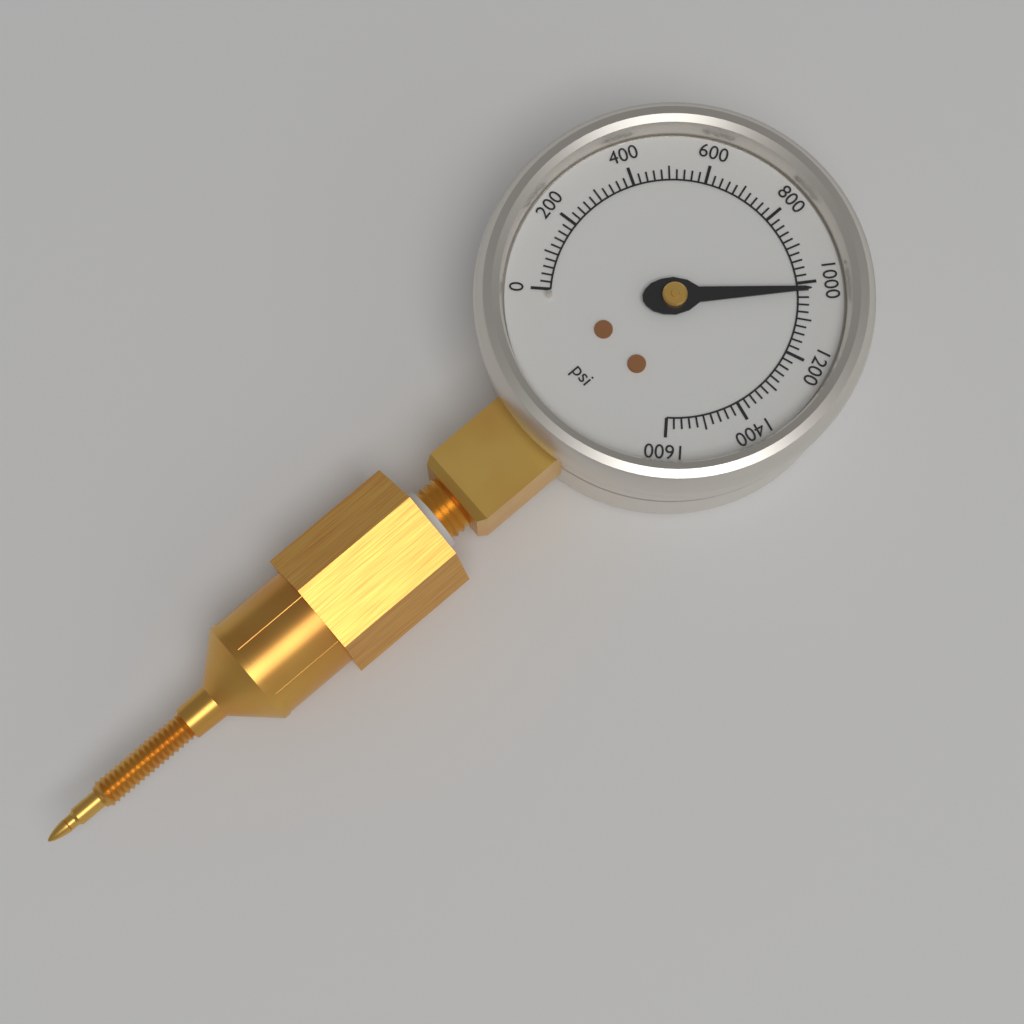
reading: 1020 psi
